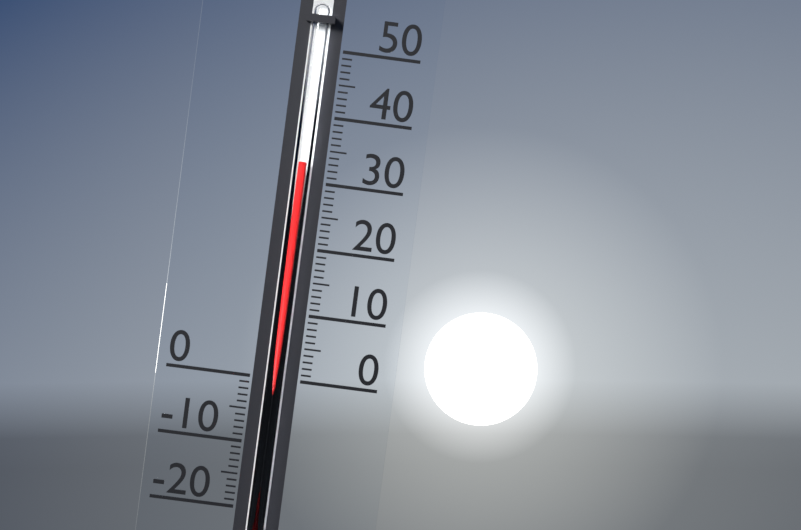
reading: 33 (no unit)
